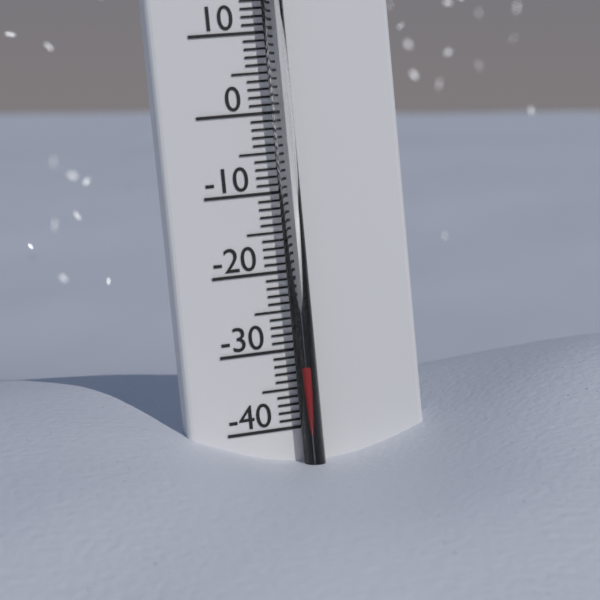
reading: -32 °C
